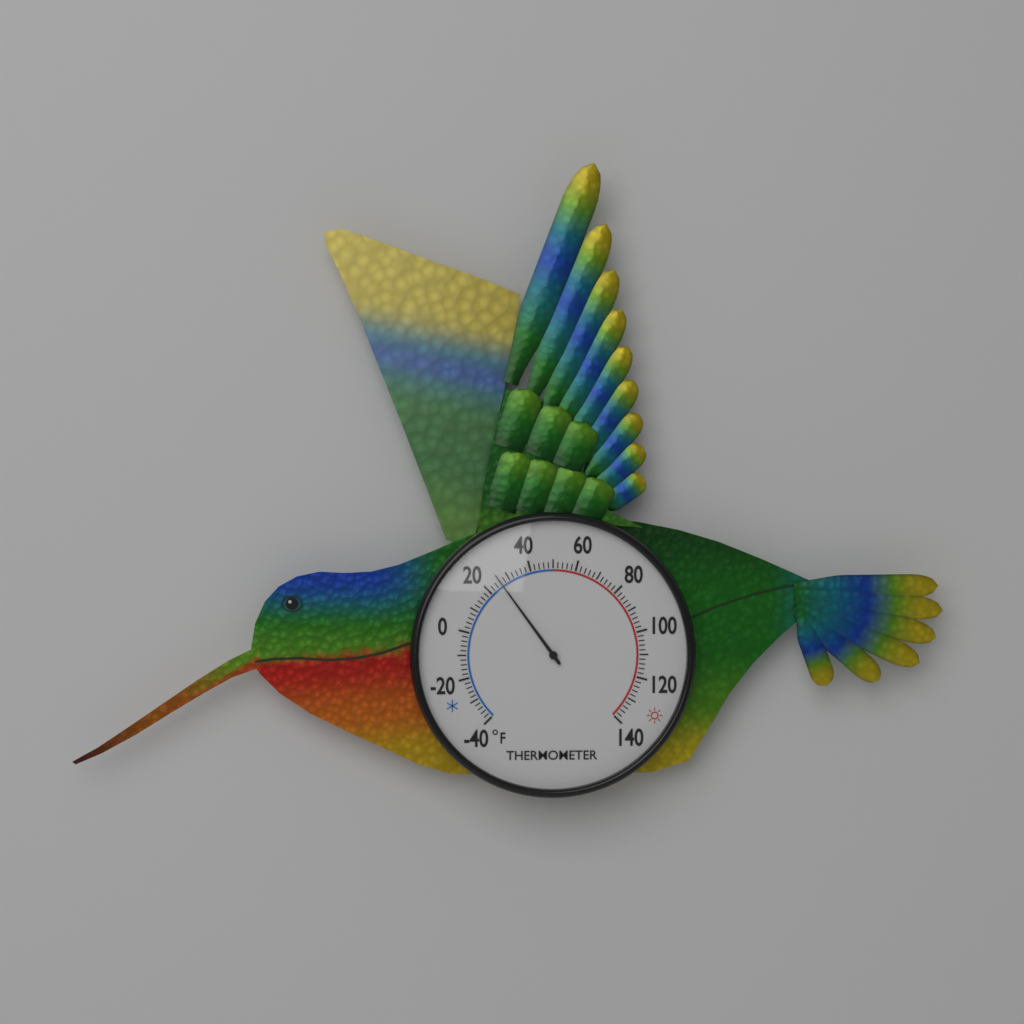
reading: 26 °F
